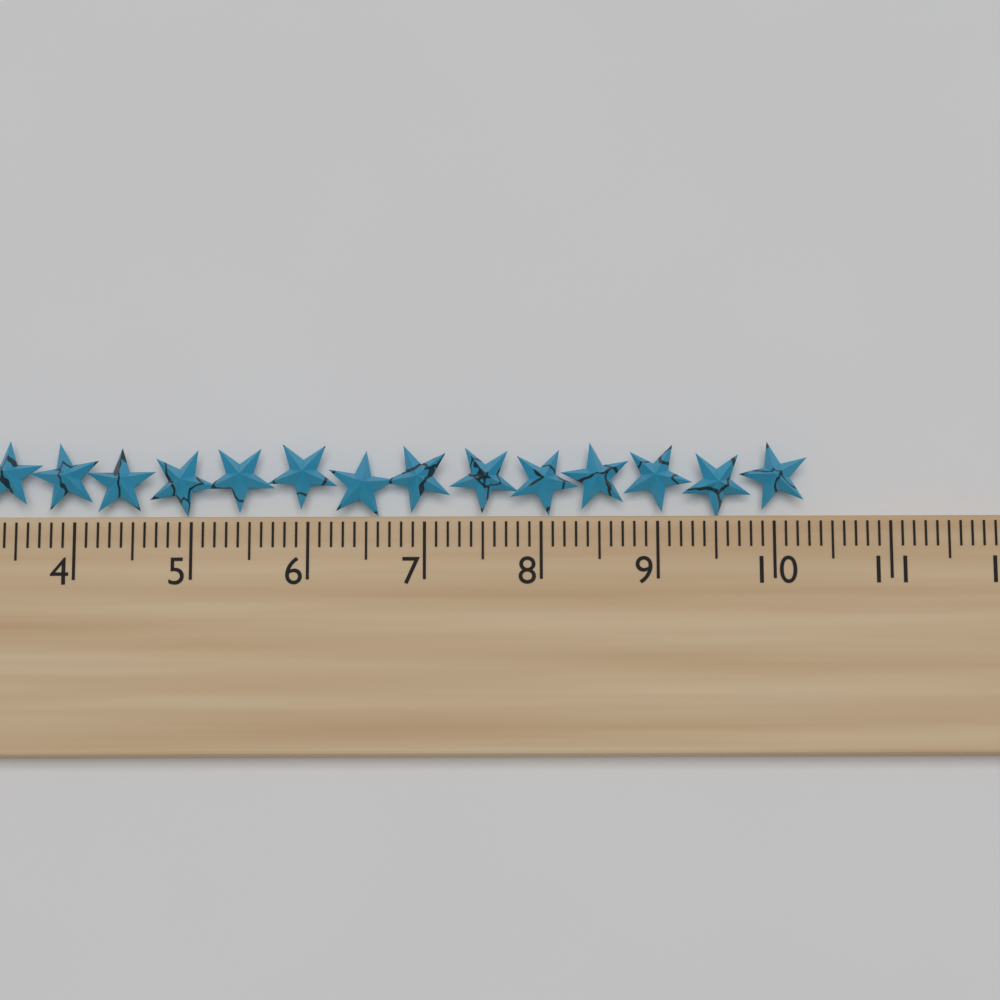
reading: 10.3 cm
